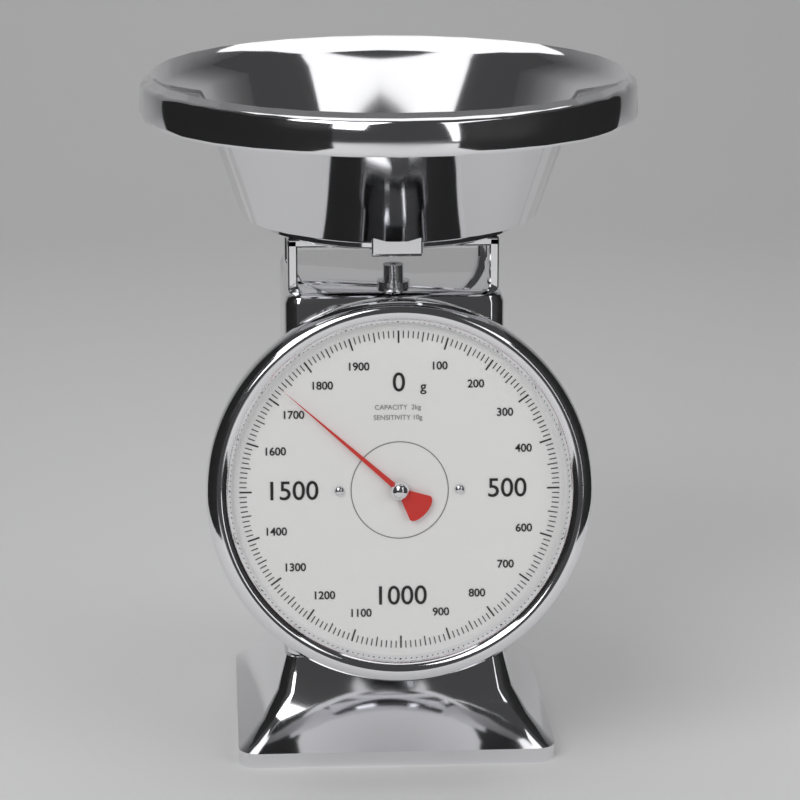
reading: 1730 g
